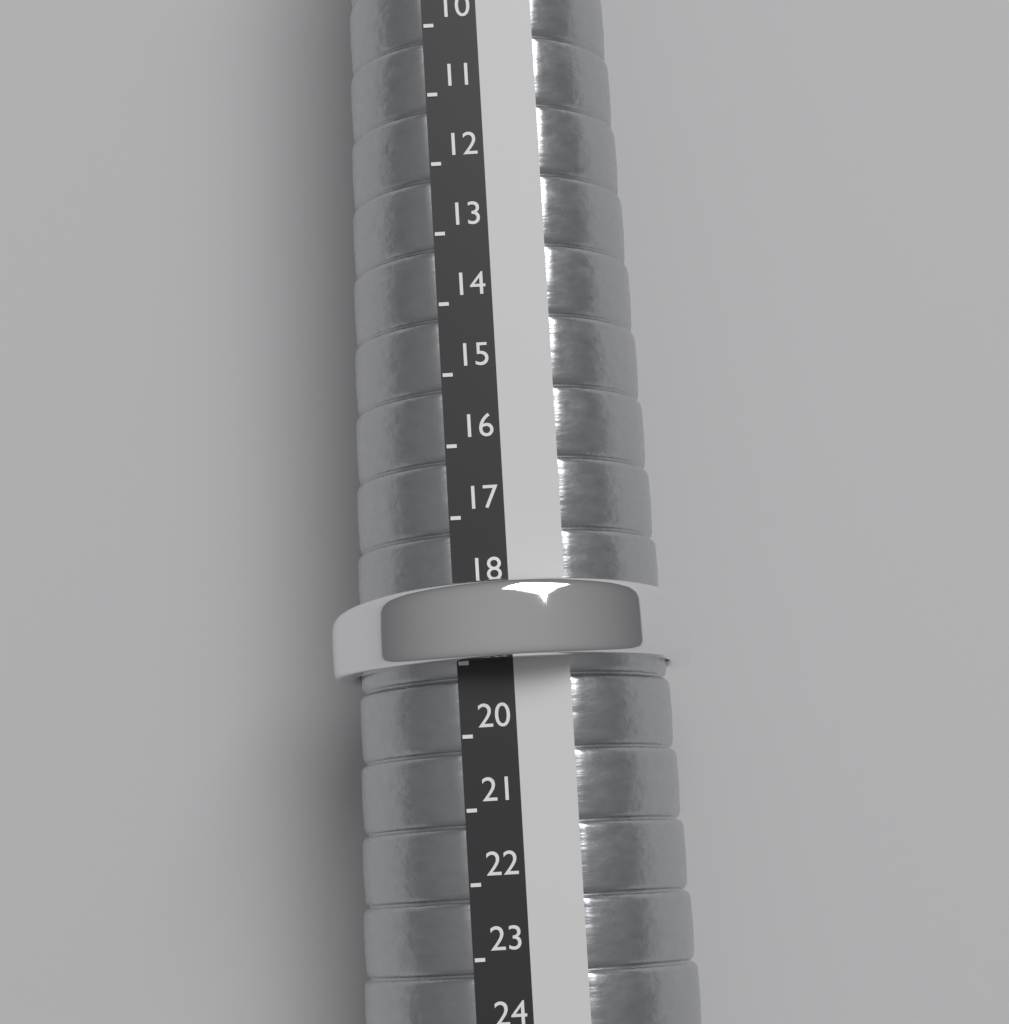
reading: 19 (no unit)
